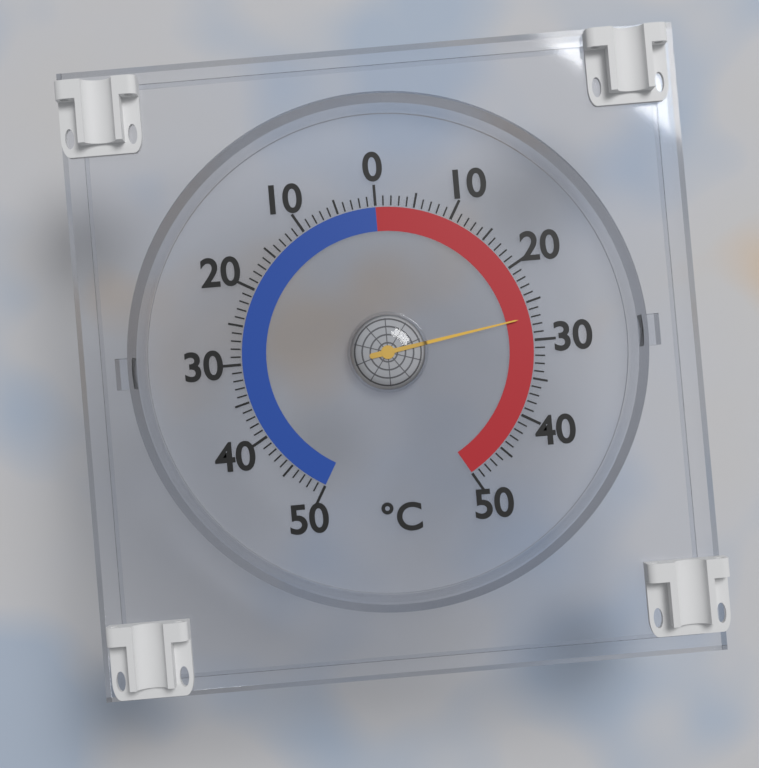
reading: 27 °C
